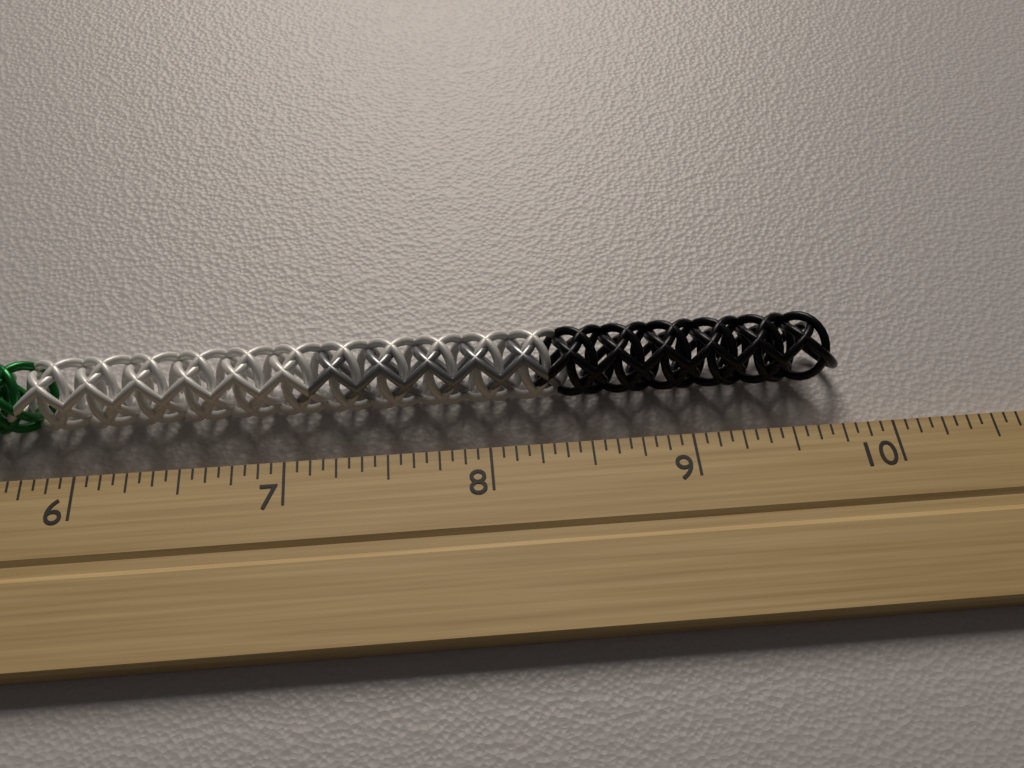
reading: 9.8125 inch
